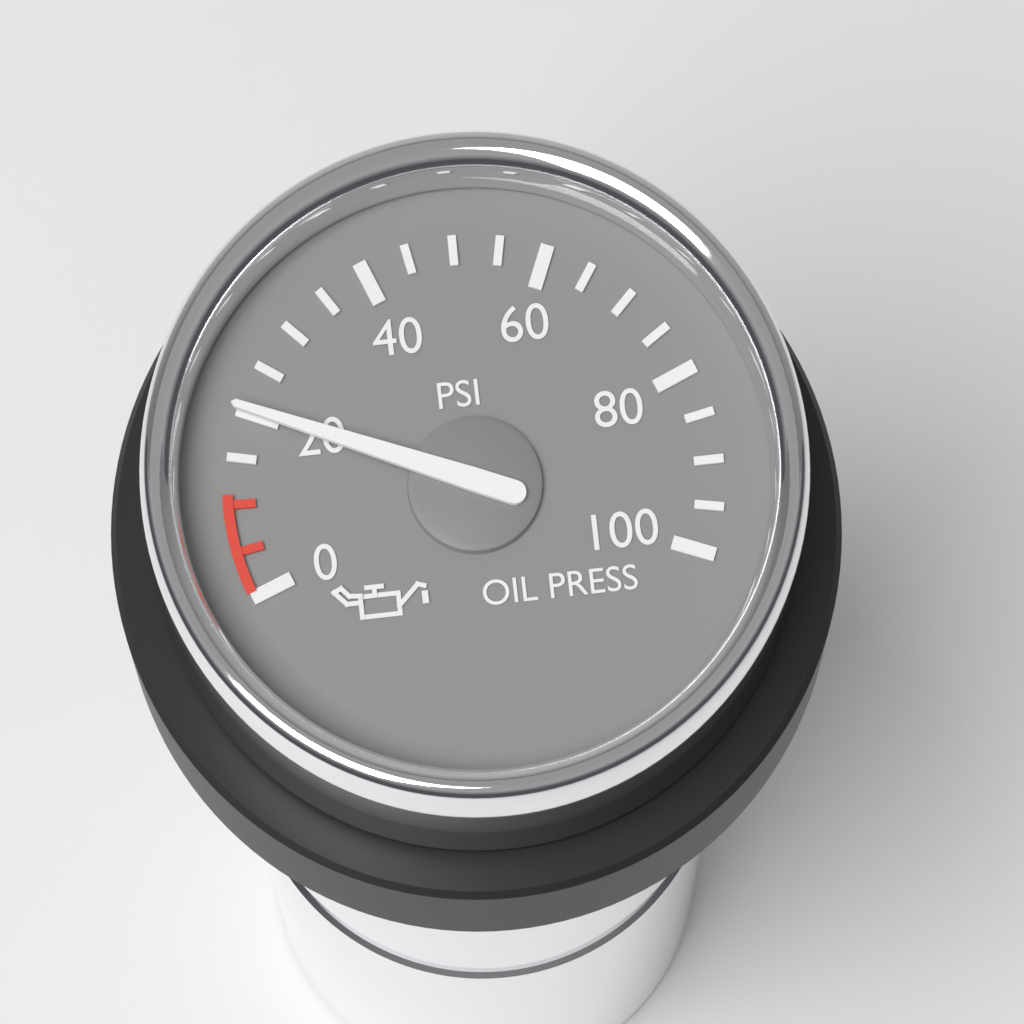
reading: 20 psi
